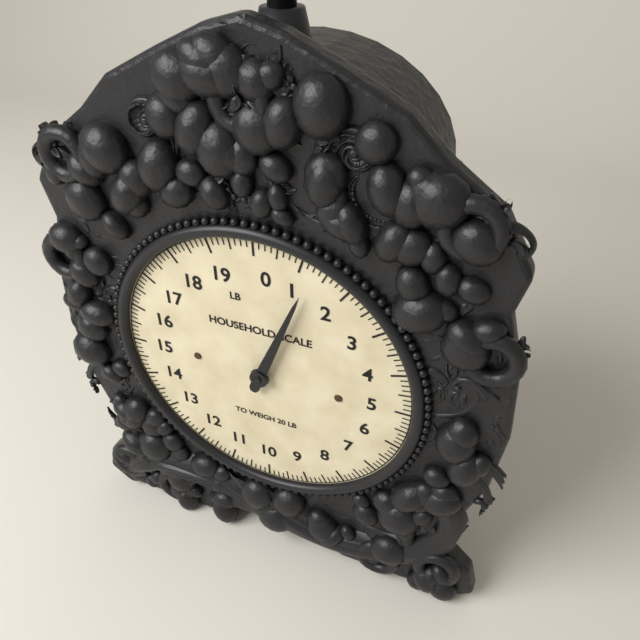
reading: 1.250 lb
